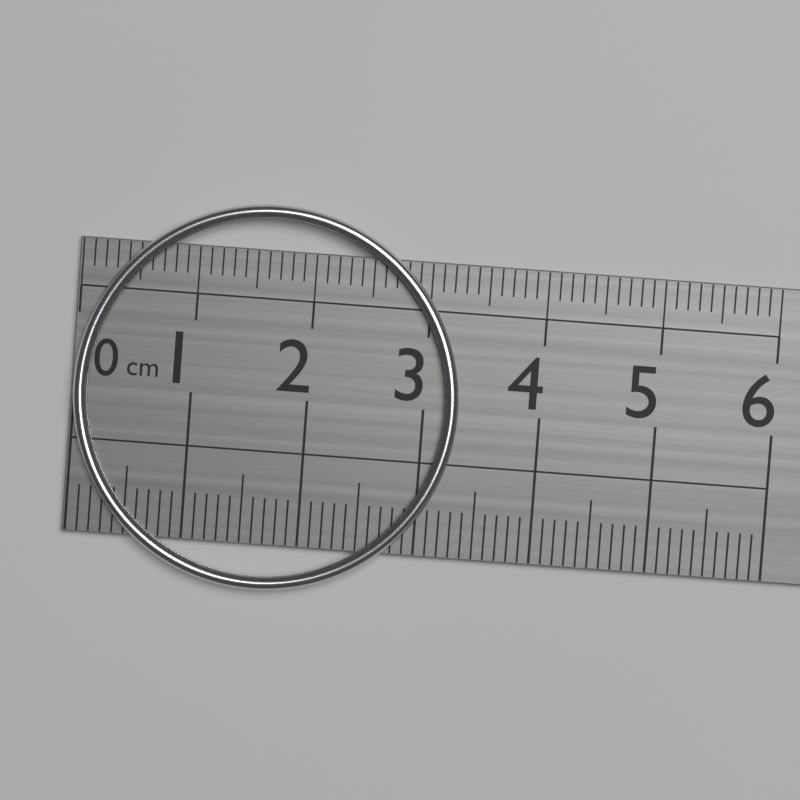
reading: 3.3 cm
